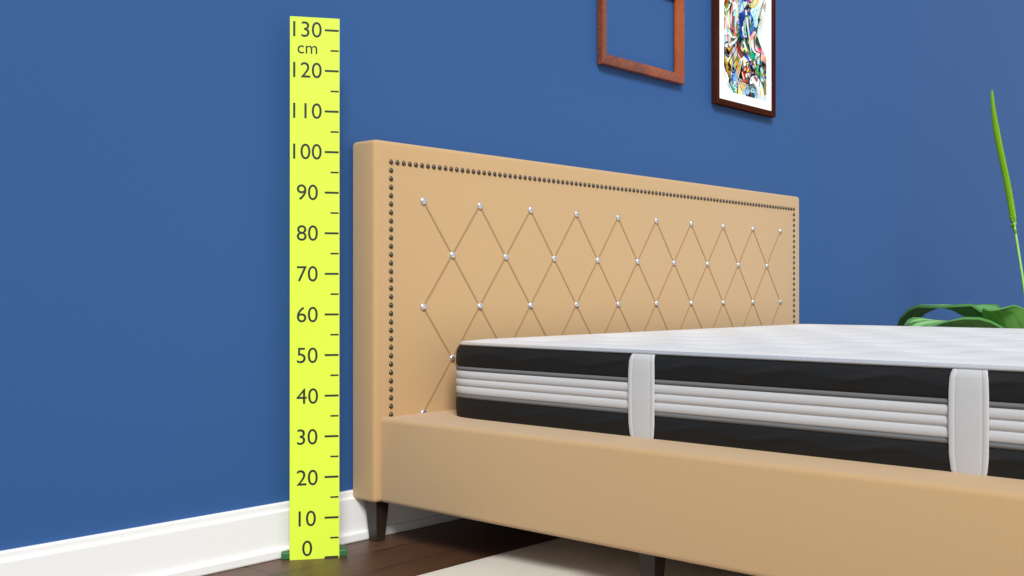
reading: 105 cm
